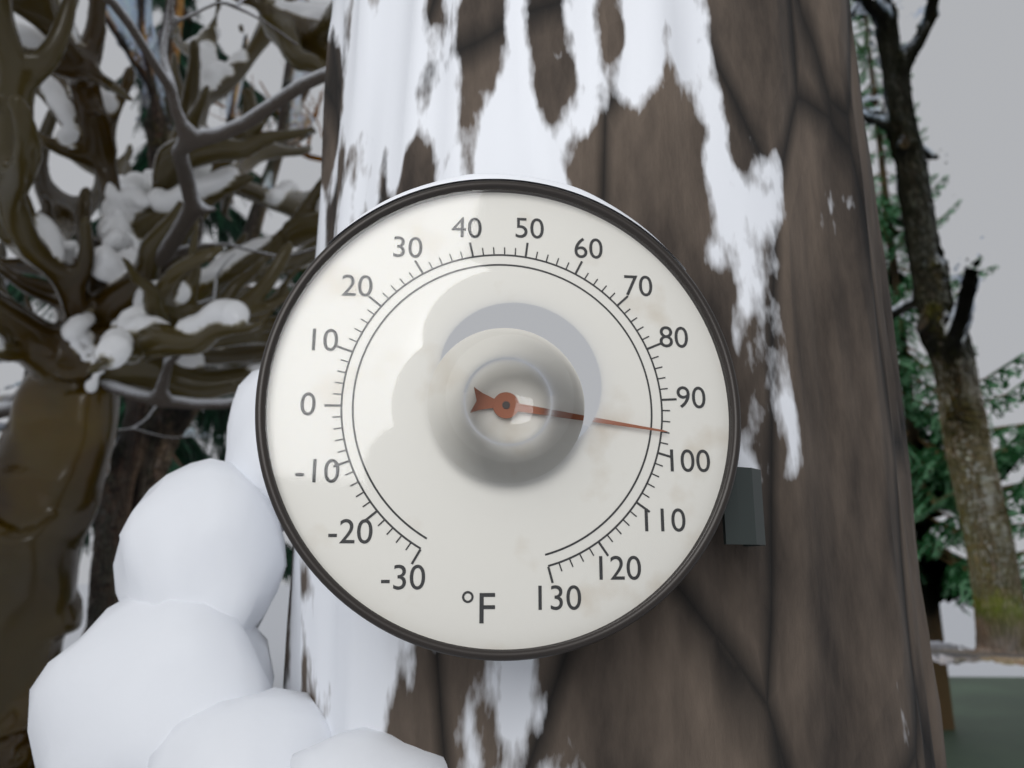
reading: 96 °F
